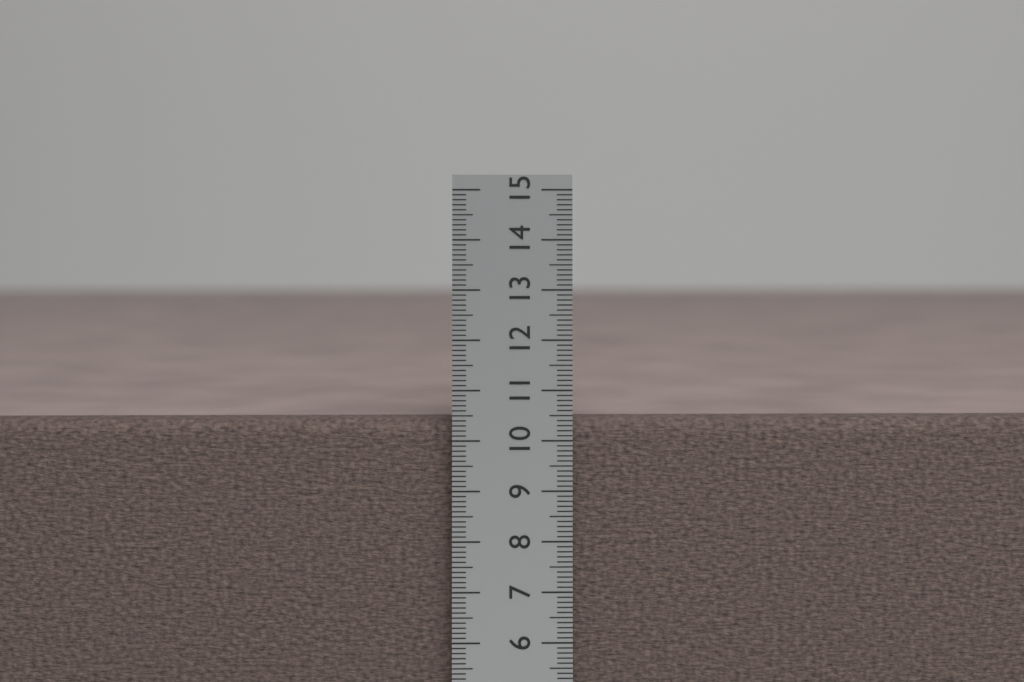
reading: 10.4 cm
